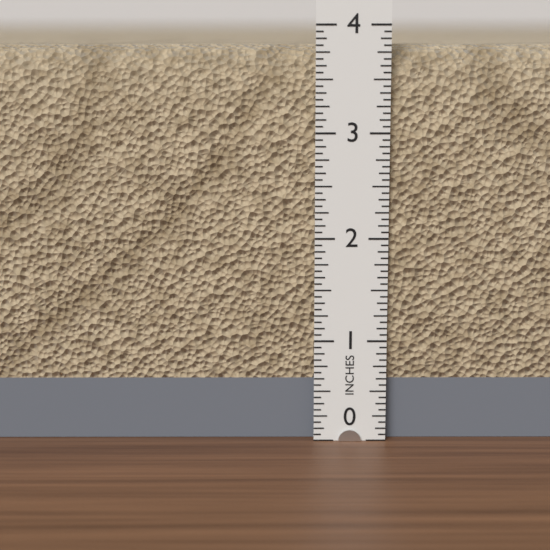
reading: 3.8125 in
